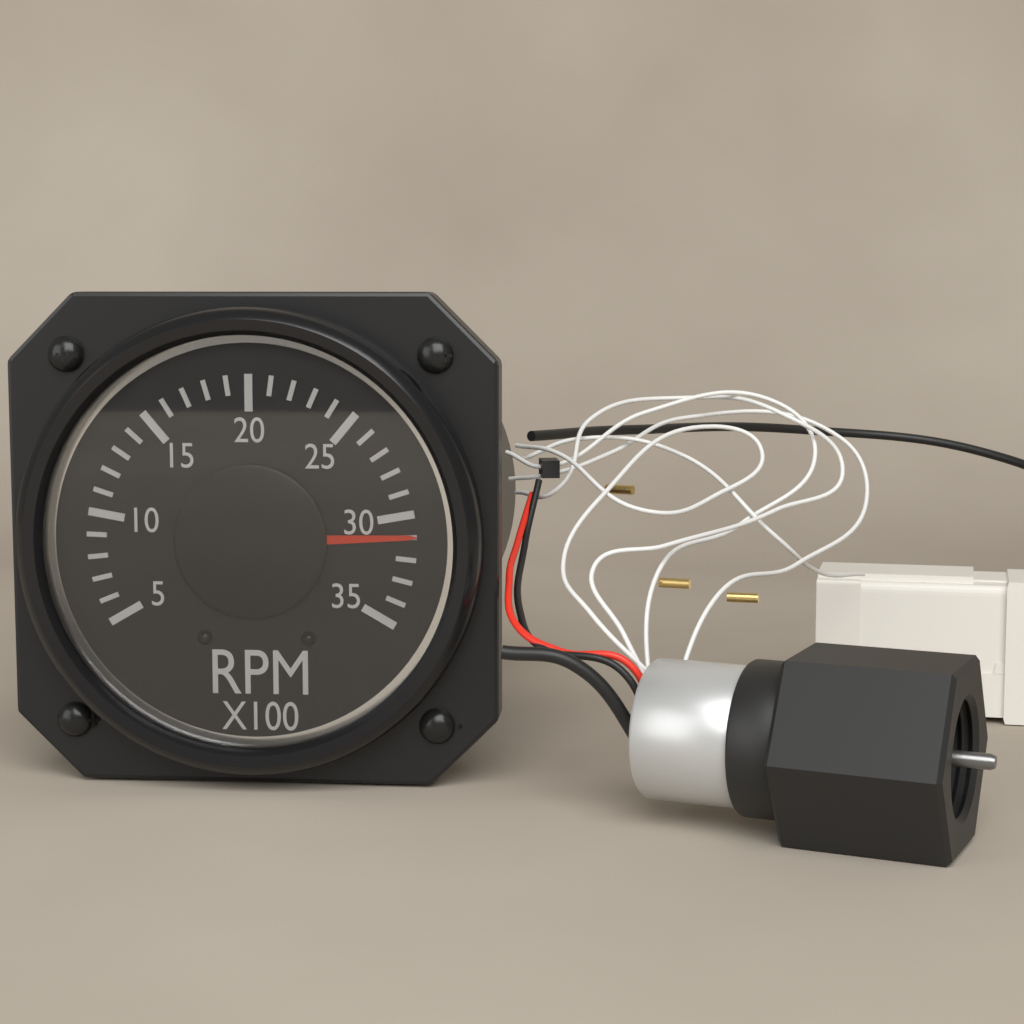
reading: 31 RPM x100
